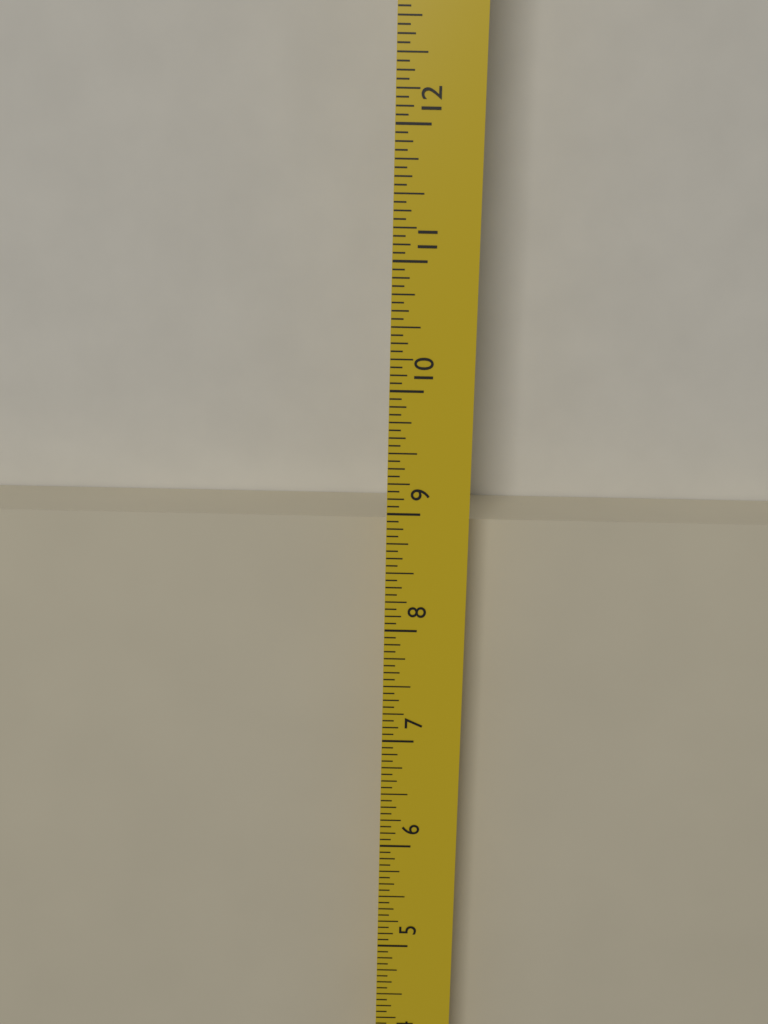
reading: 8.8125 in
